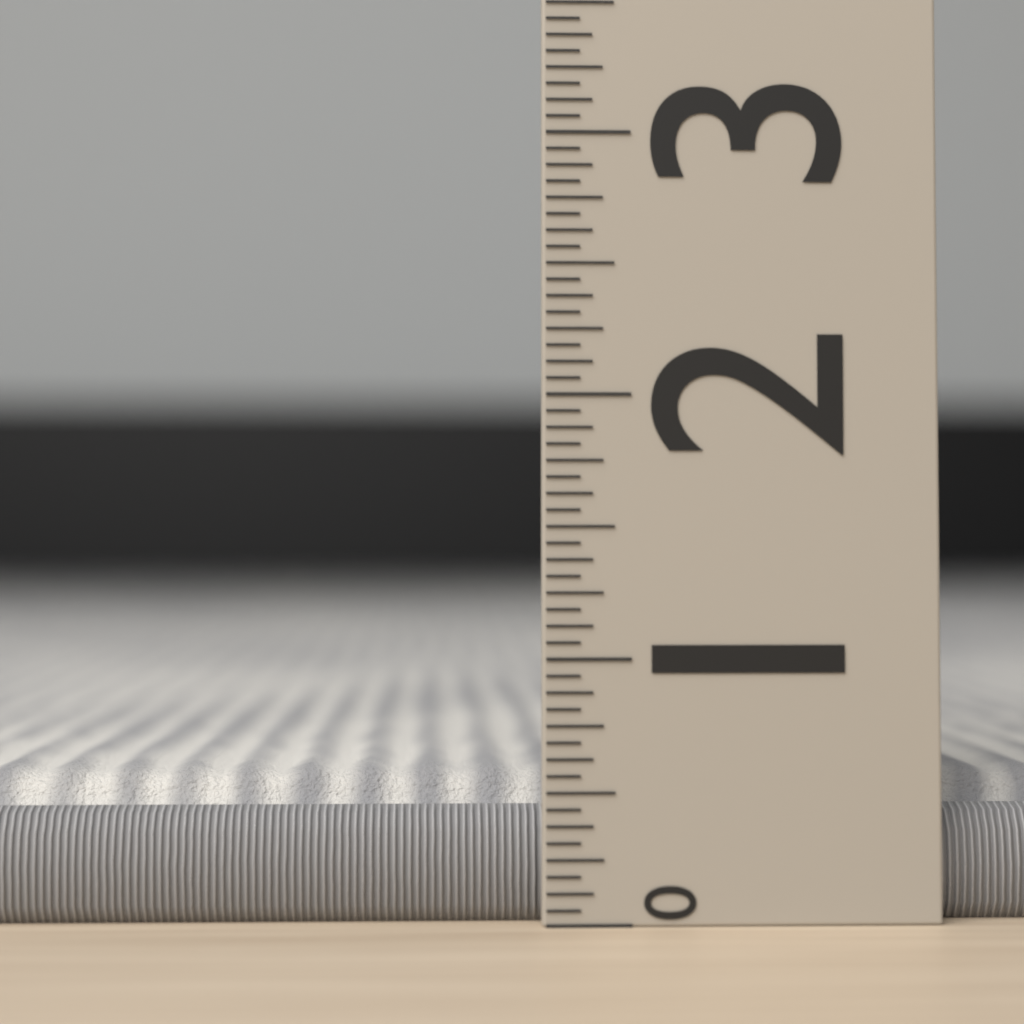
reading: 0.5625 (no unit)
